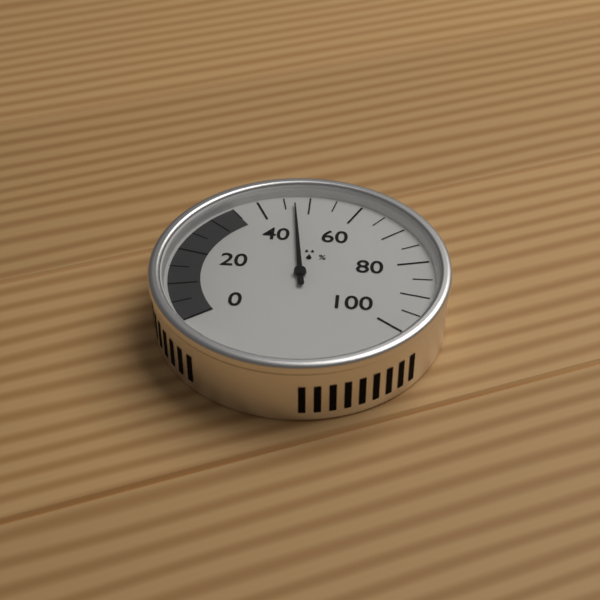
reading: 47 %
